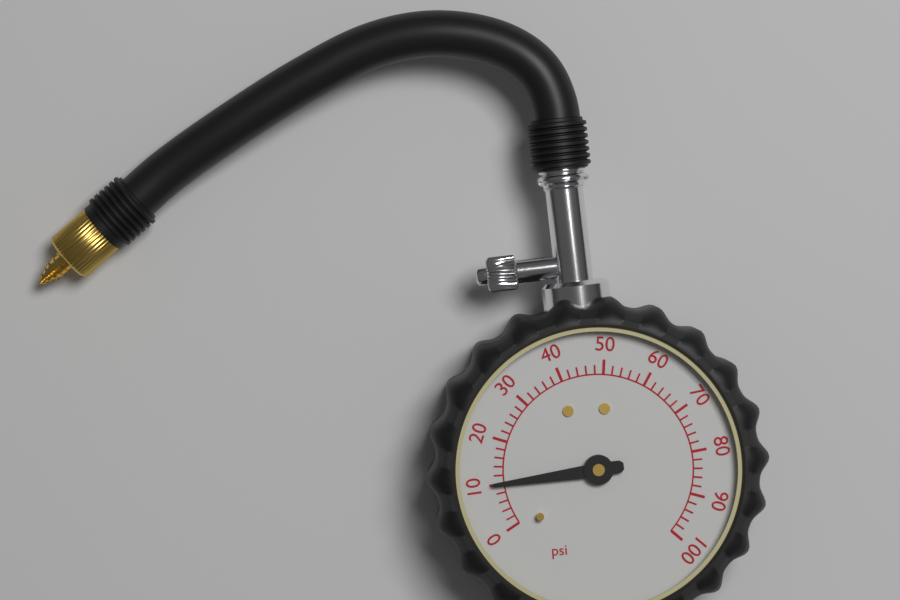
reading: 10 psi
